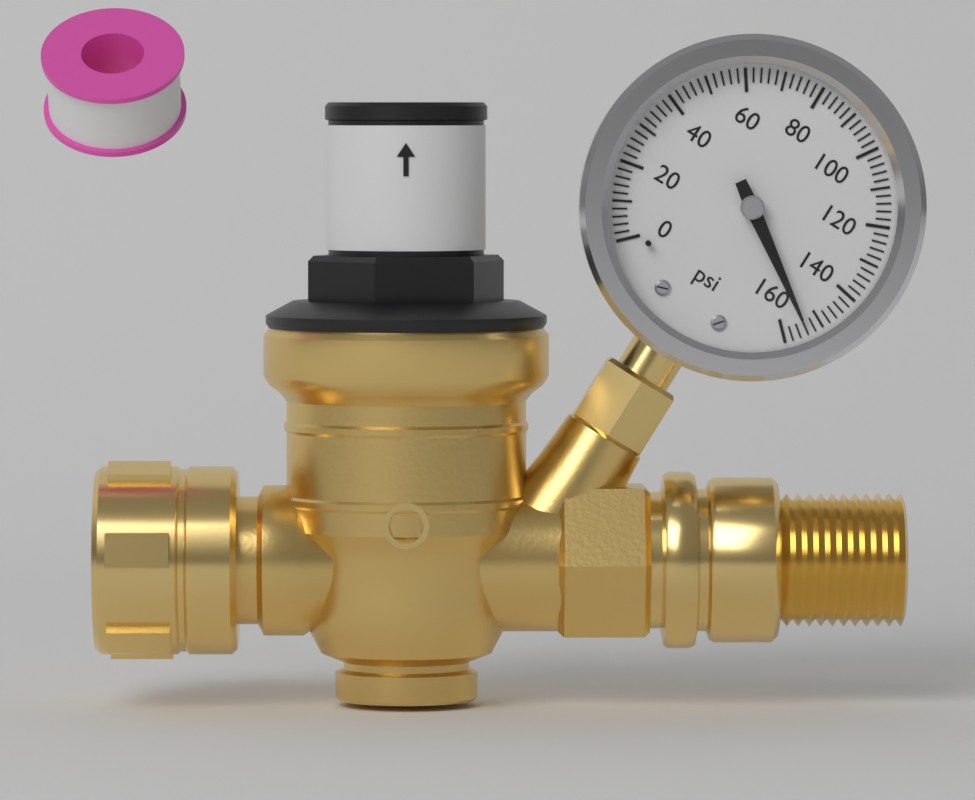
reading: 154 psi
